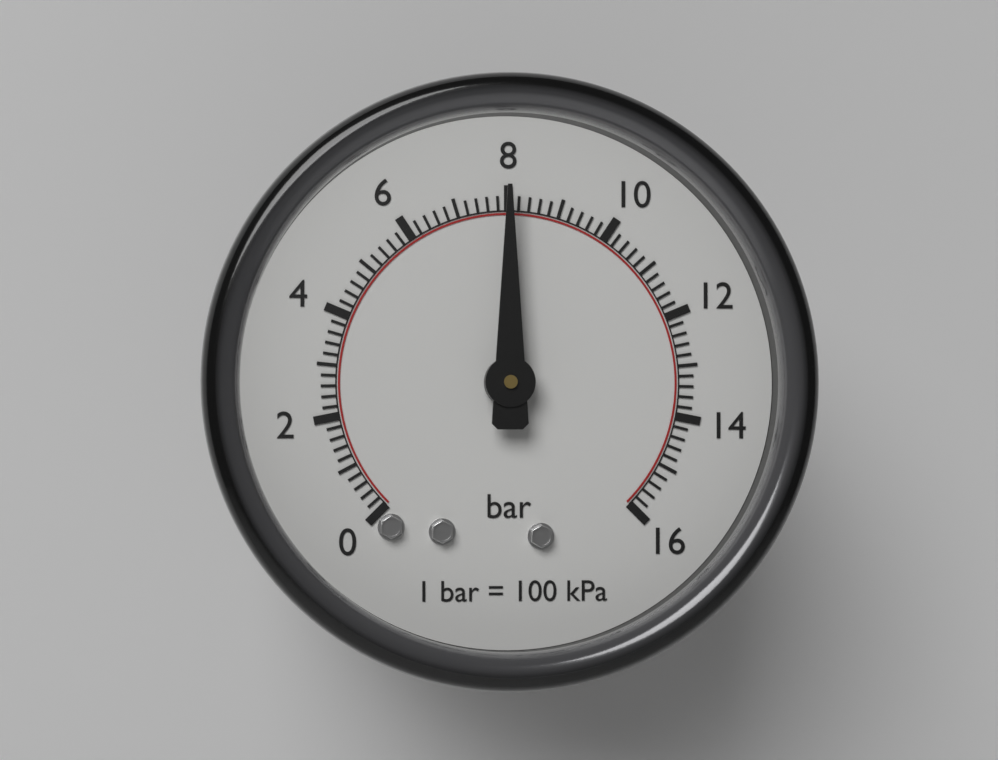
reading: 8.0 bar
